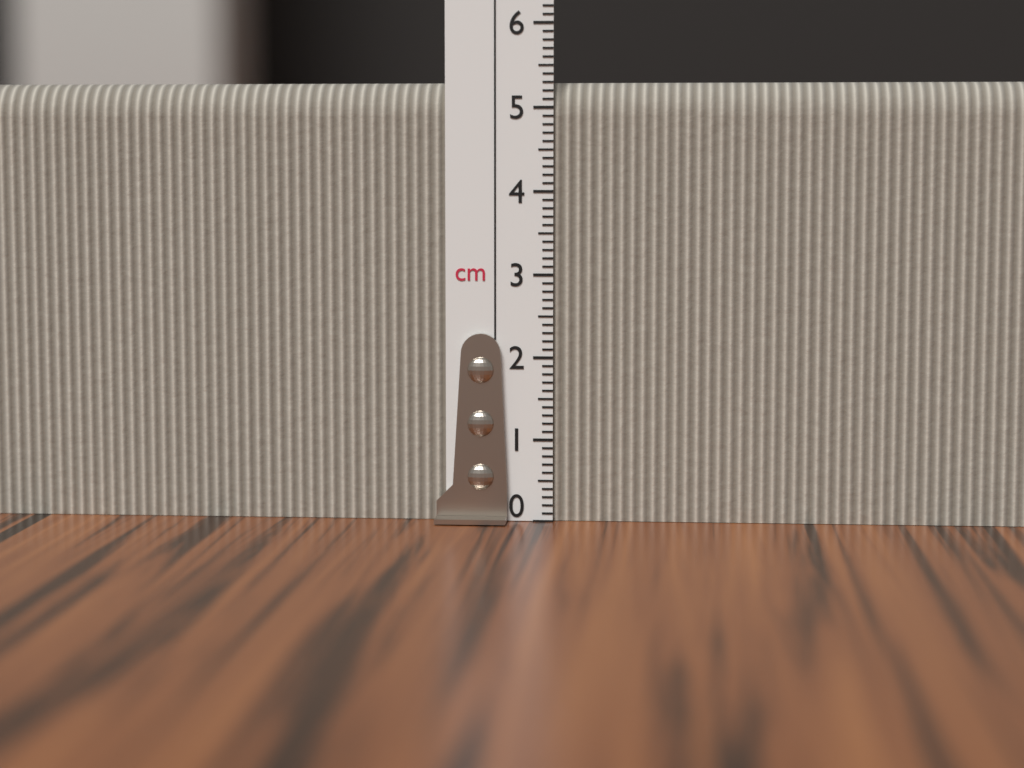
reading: 5.3 cm
